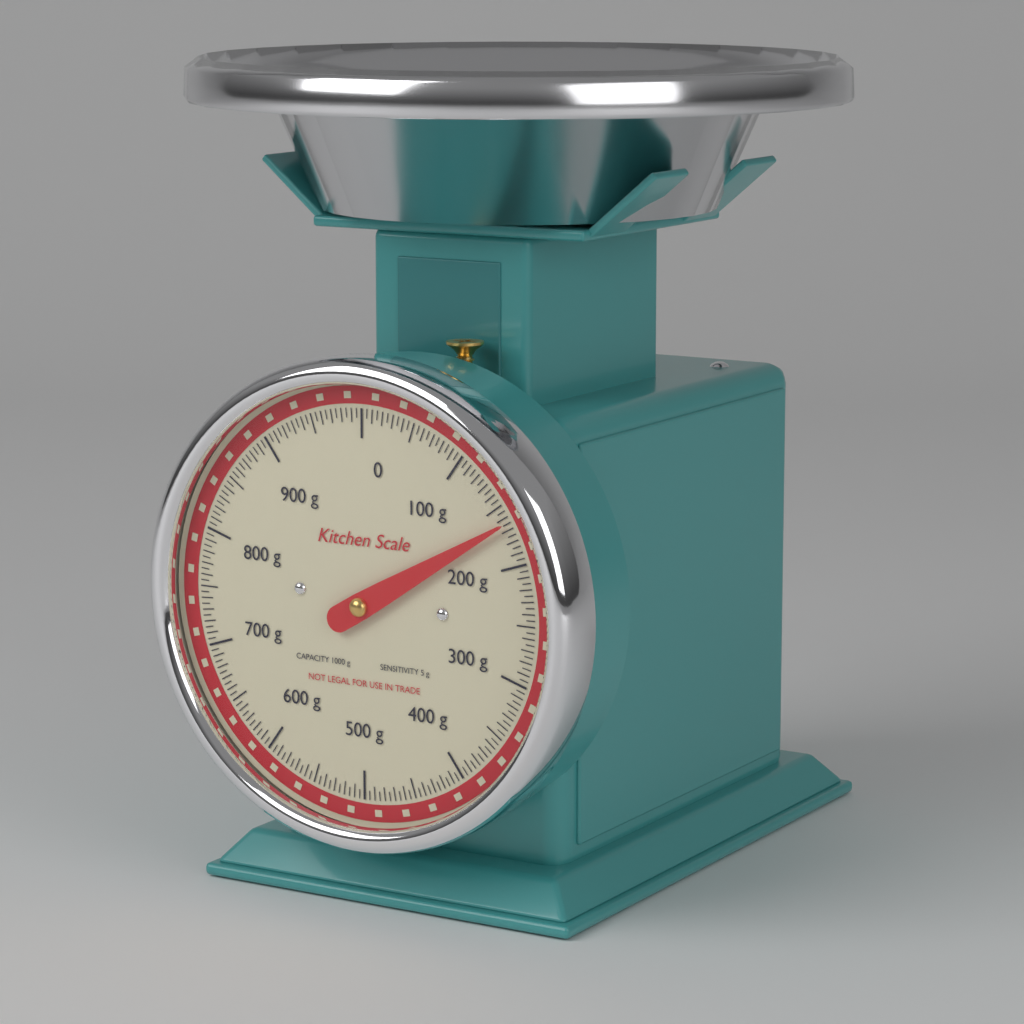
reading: 165 g
